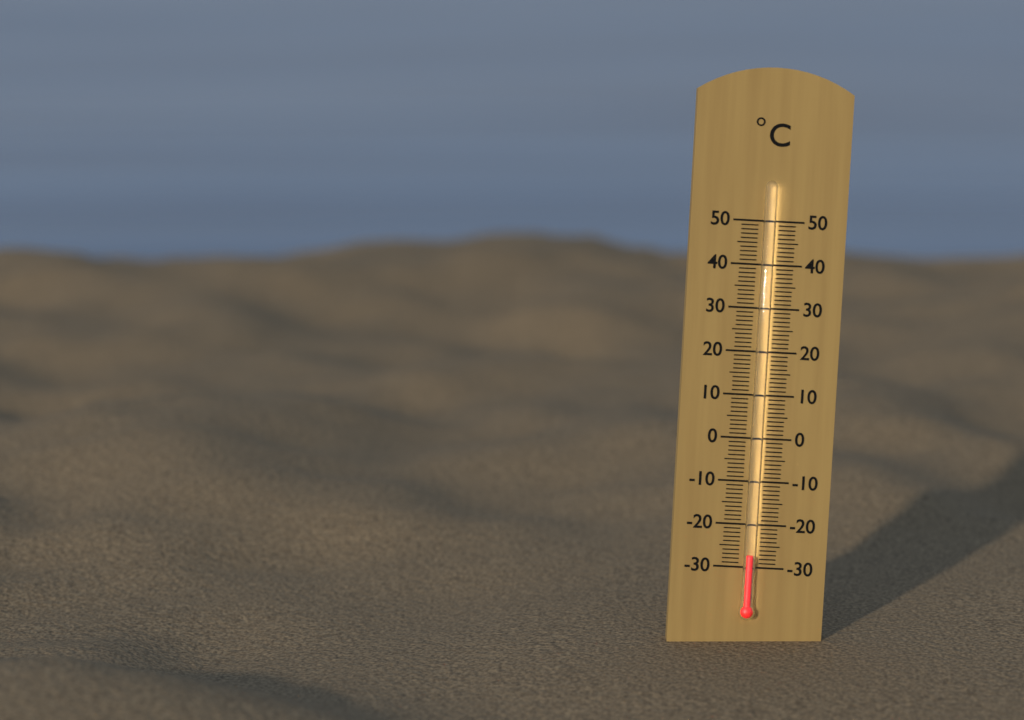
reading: -27 °C
